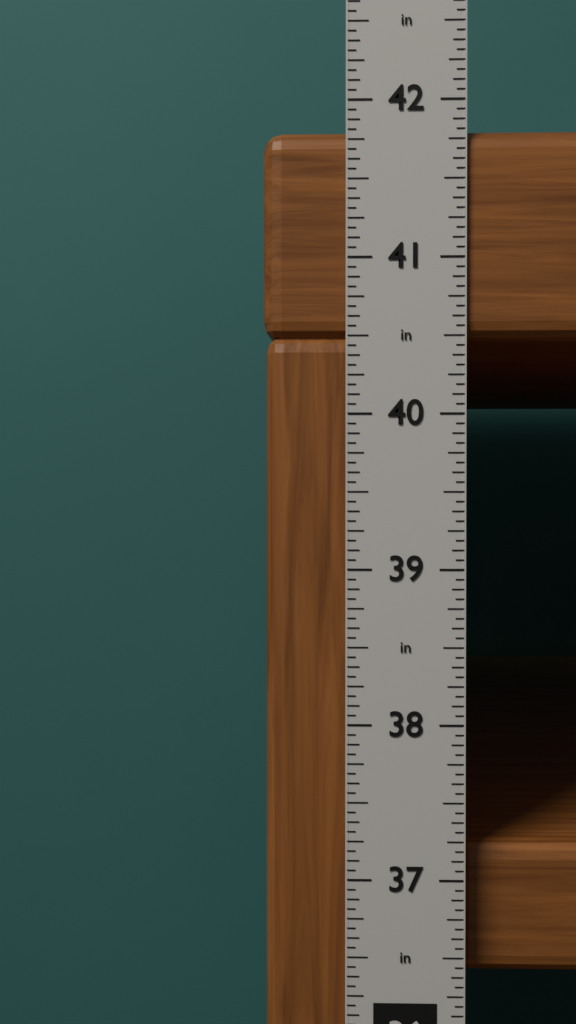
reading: 41.8125 in
